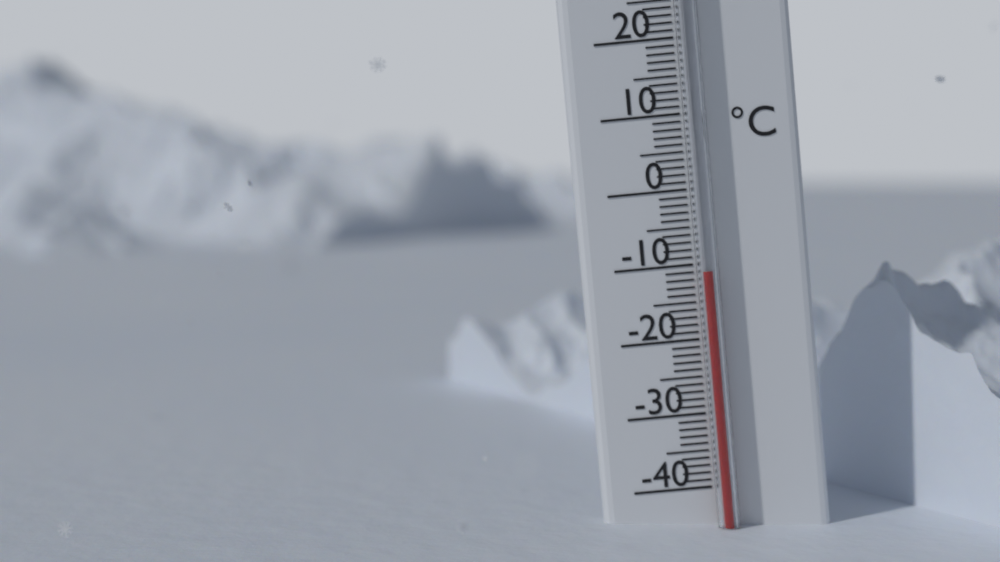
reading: -11 °C
